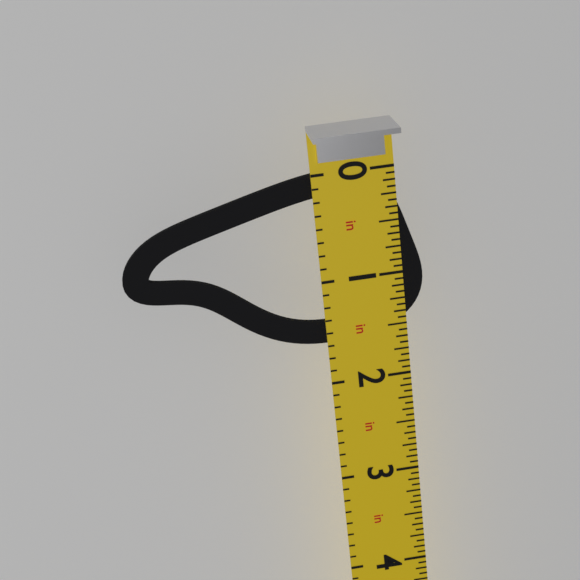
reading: 1.6250 in
